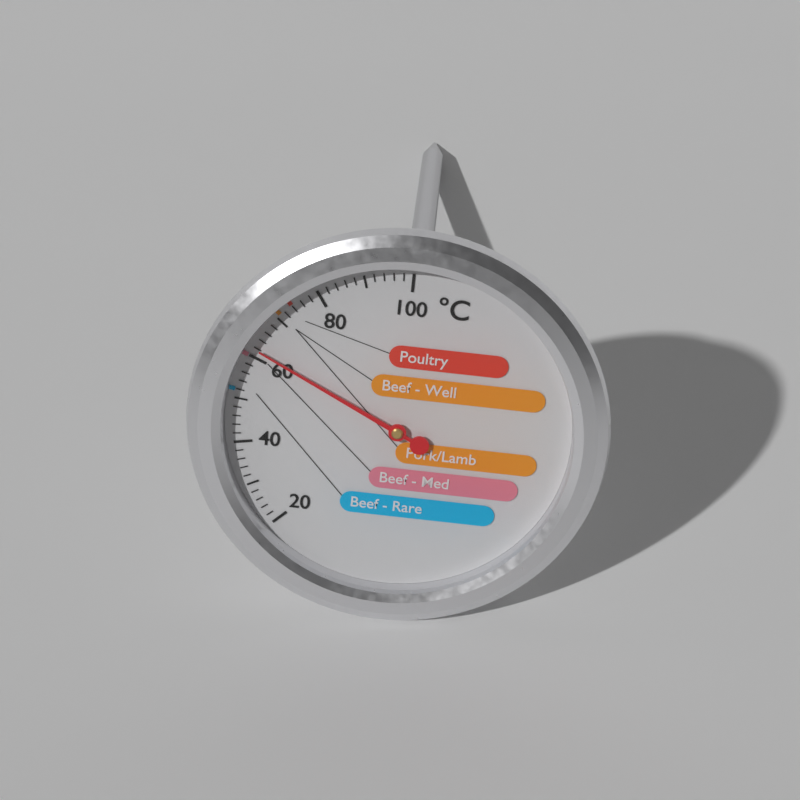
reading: 62 °C
